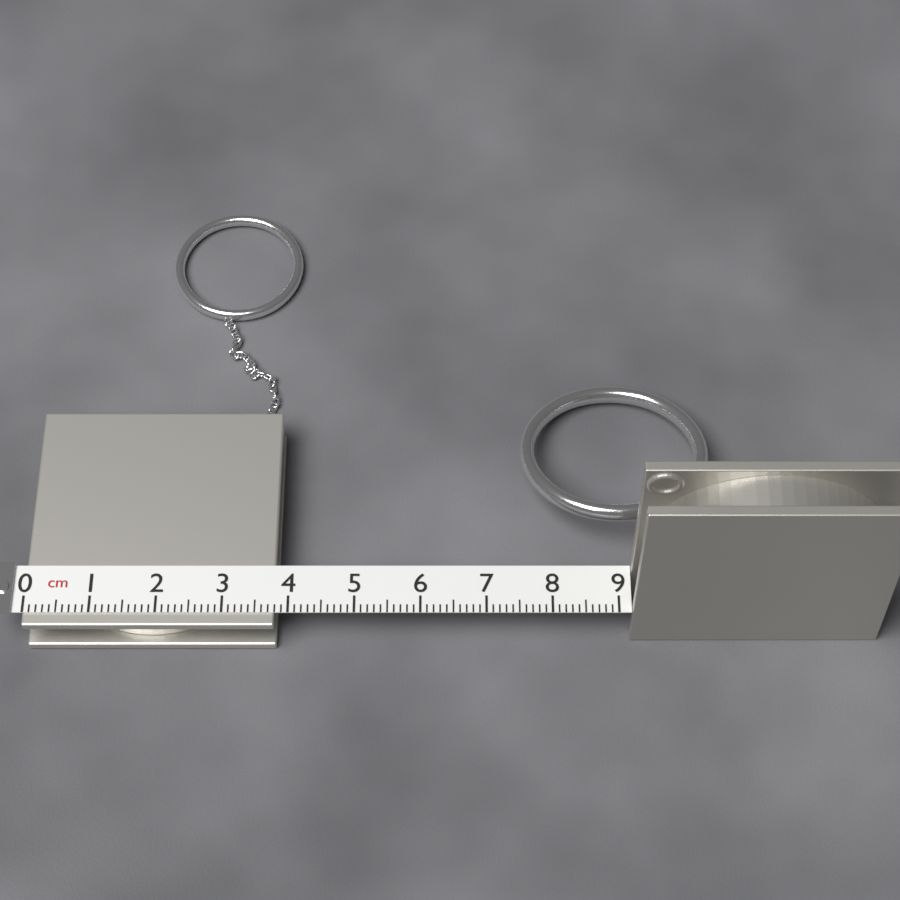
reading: 3.8 cm
